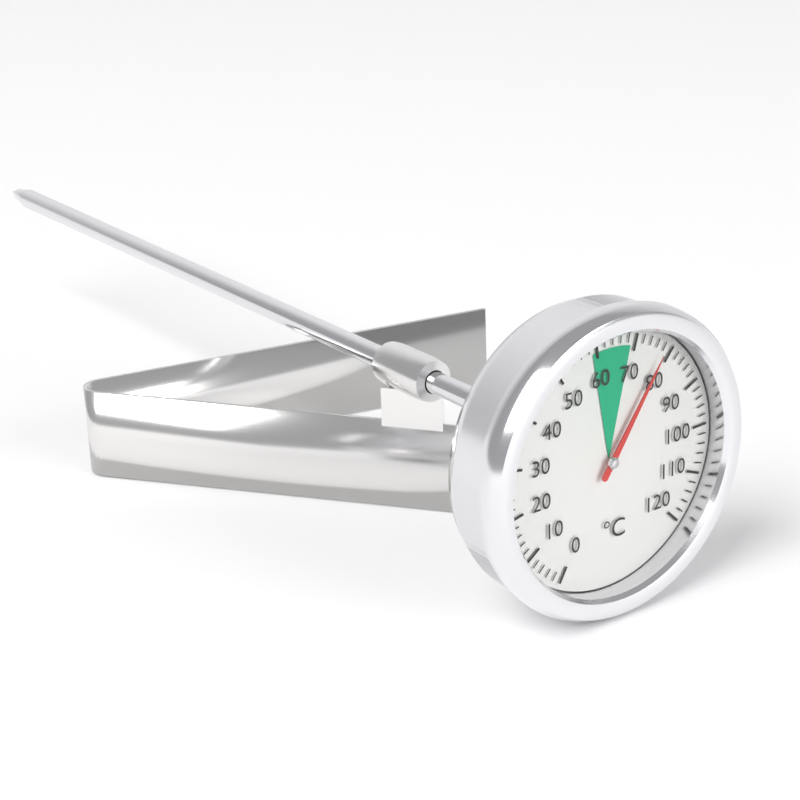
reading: 78 °C
